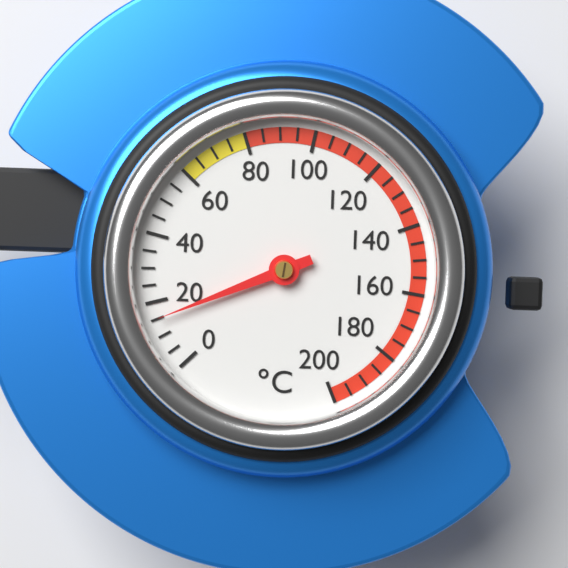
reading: 15 °C
